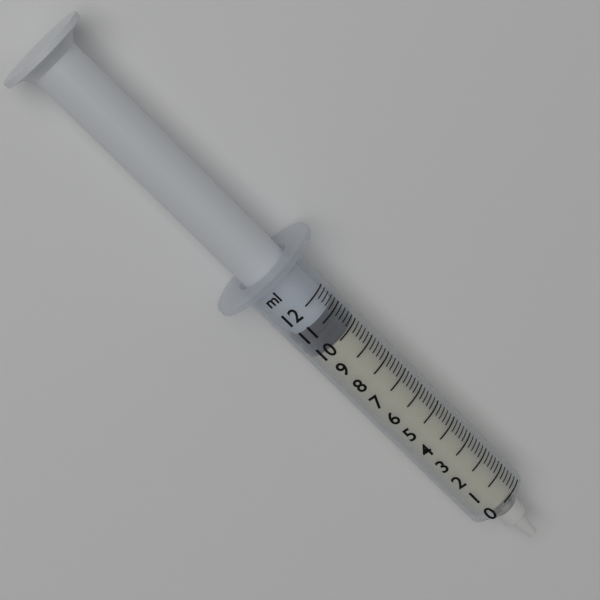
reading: 10.0 ml
